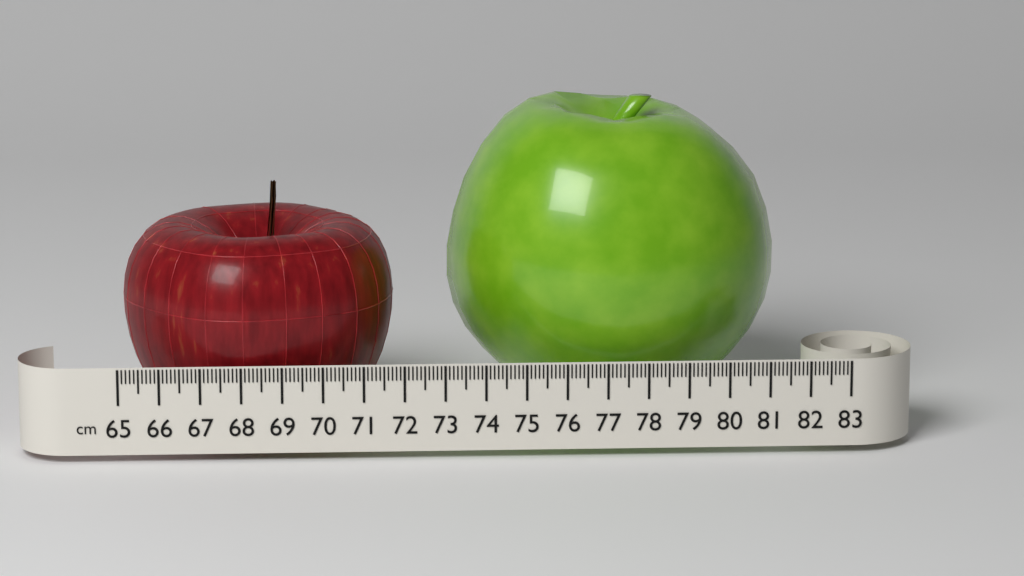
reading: 71.8 cm
